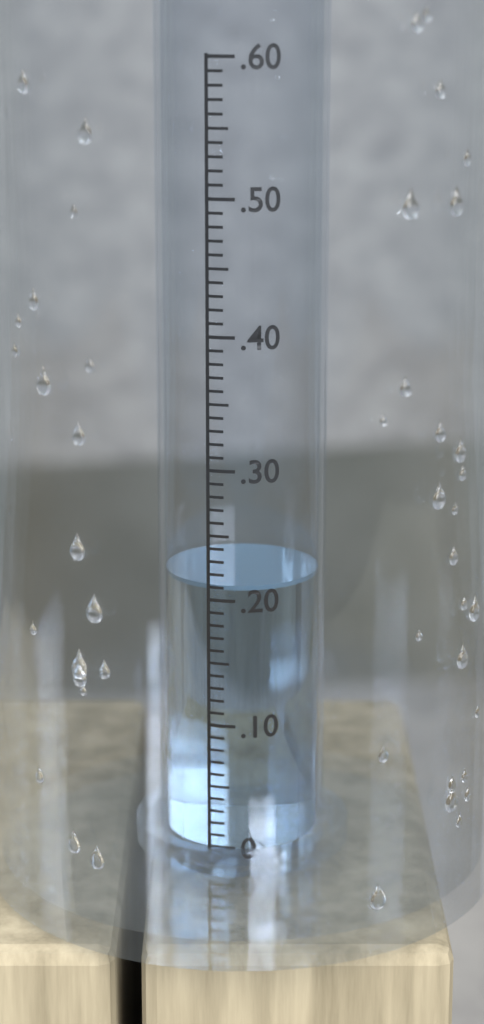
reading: 0.21 (no unit)
